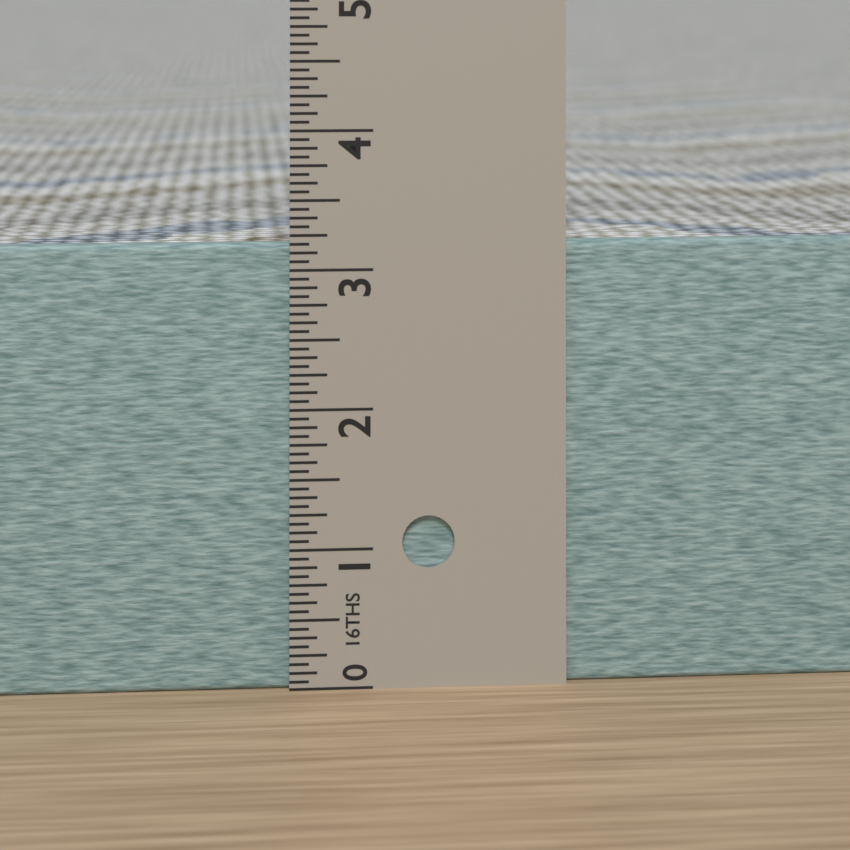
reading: 3.1875 in
